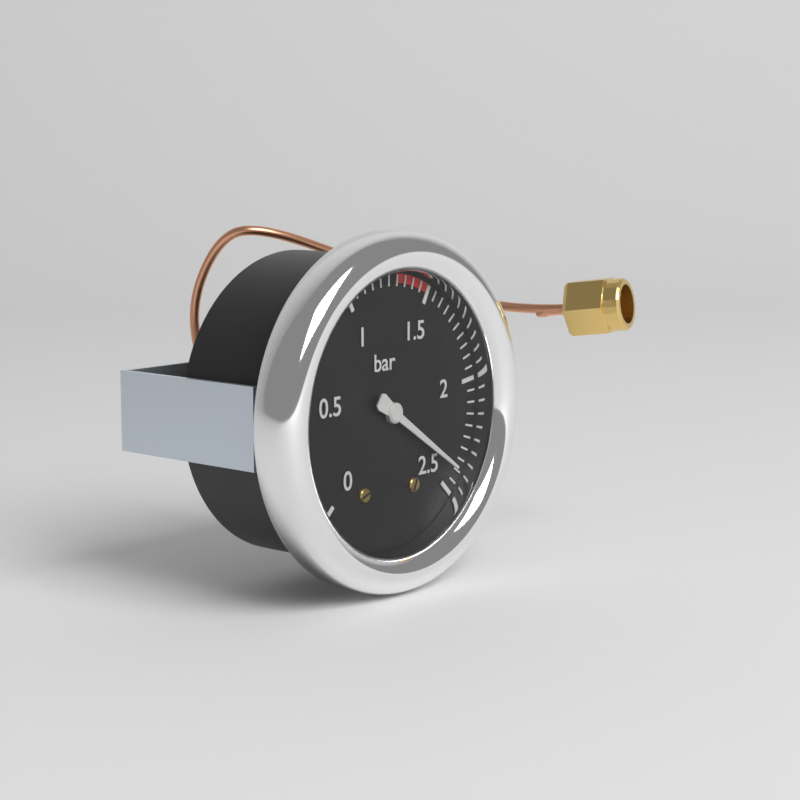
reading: 2.40 bar
